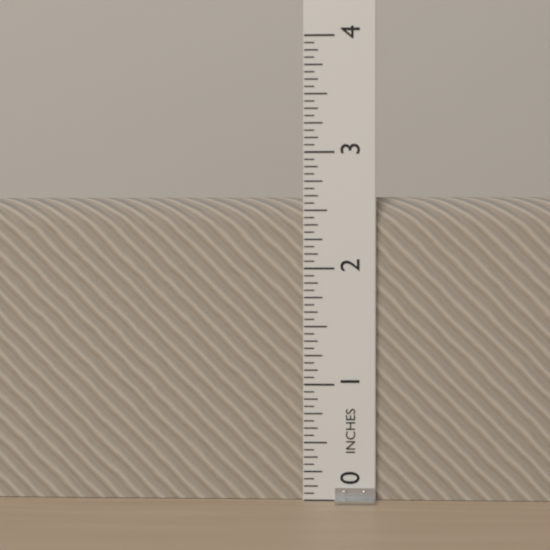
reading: 2.6250 in
